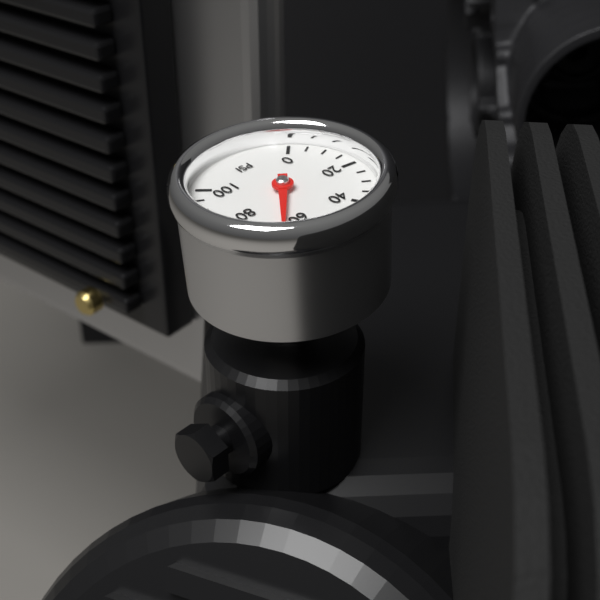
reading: 65 psi
